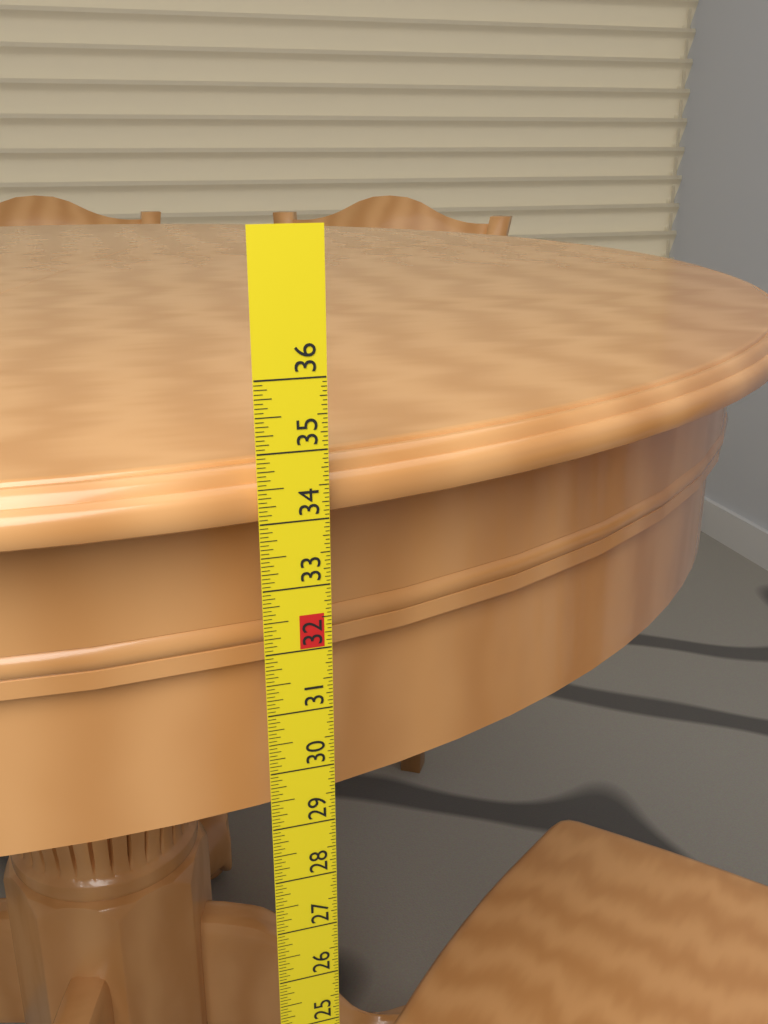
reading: 34.7500 in
